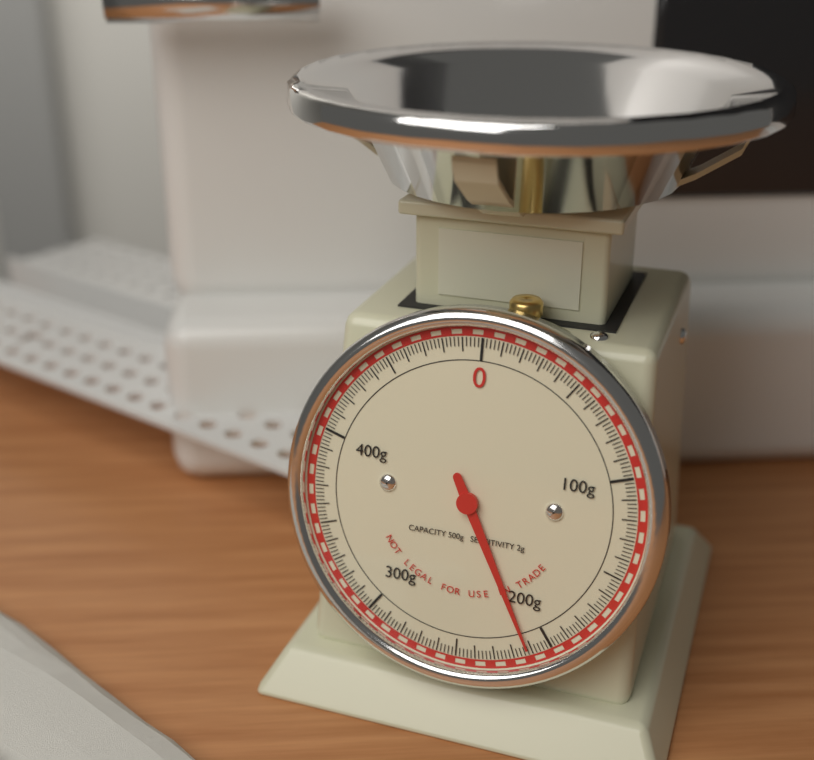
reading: 212 g
